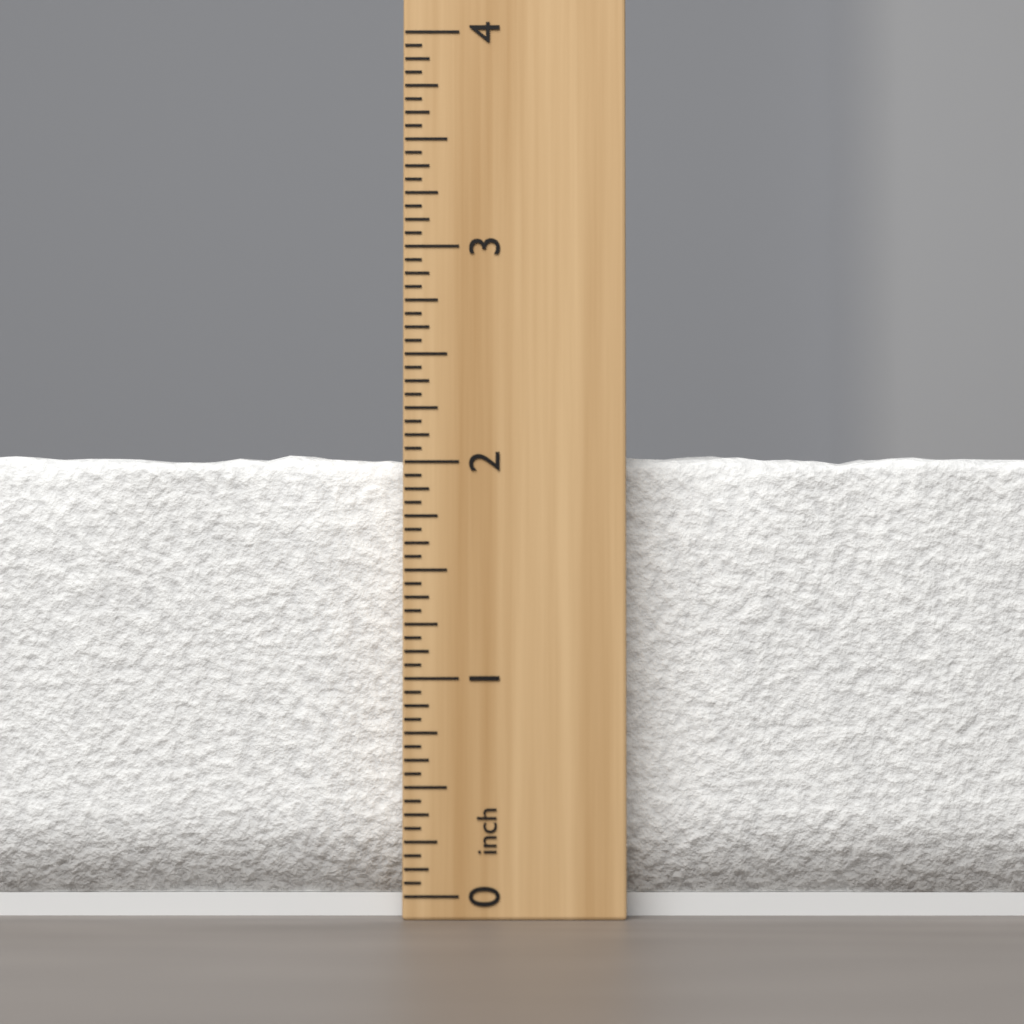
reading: 2.0625 inch
